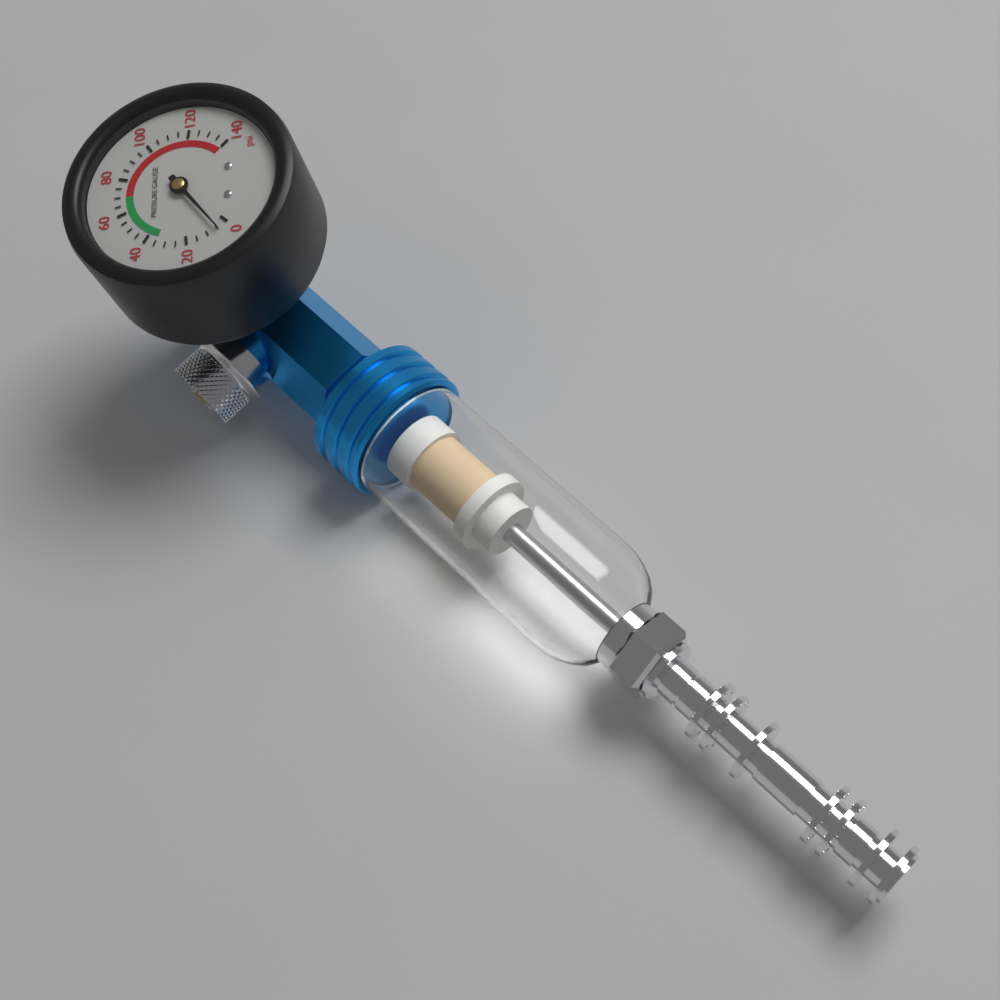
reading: 5 psi
